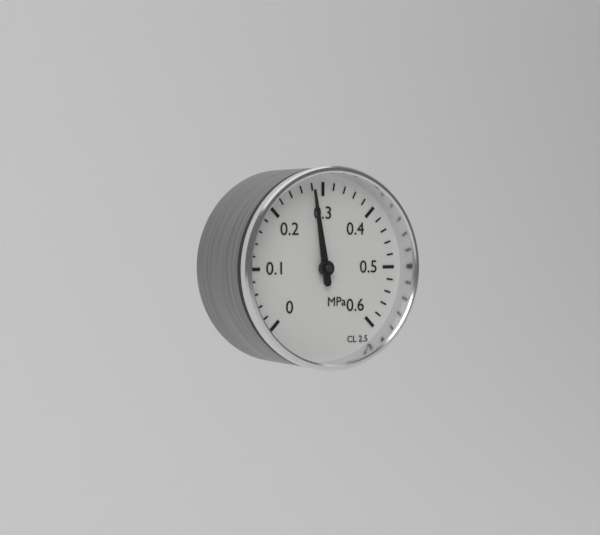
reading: 0.28 MPa
